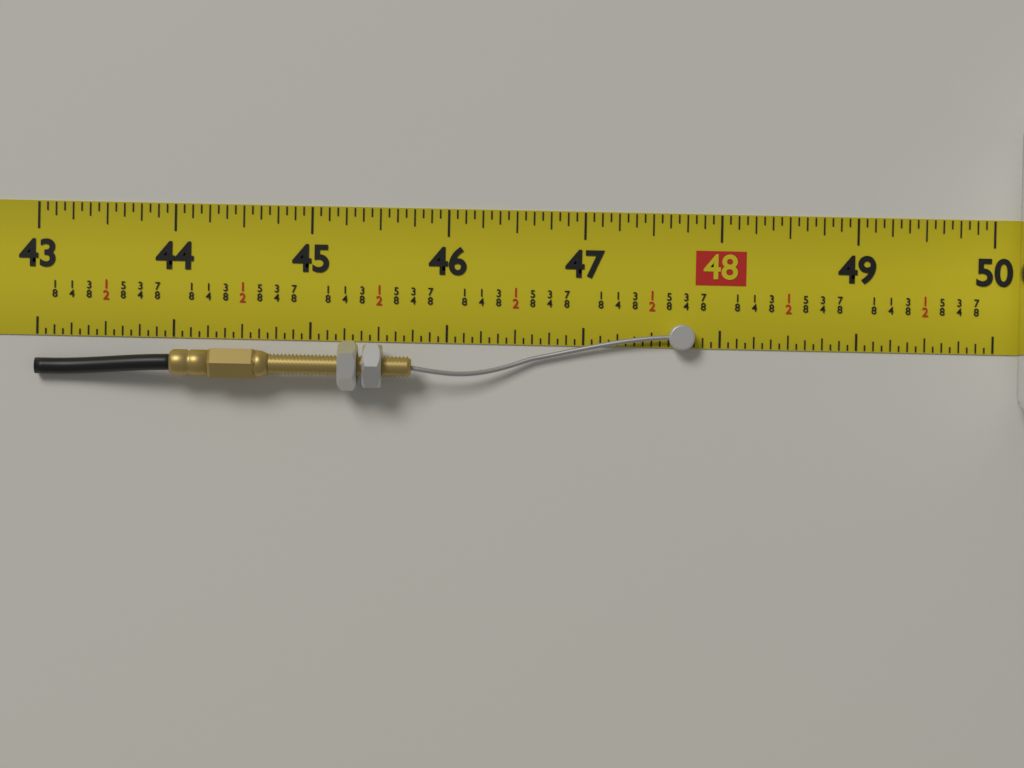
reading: 47.8125 in
